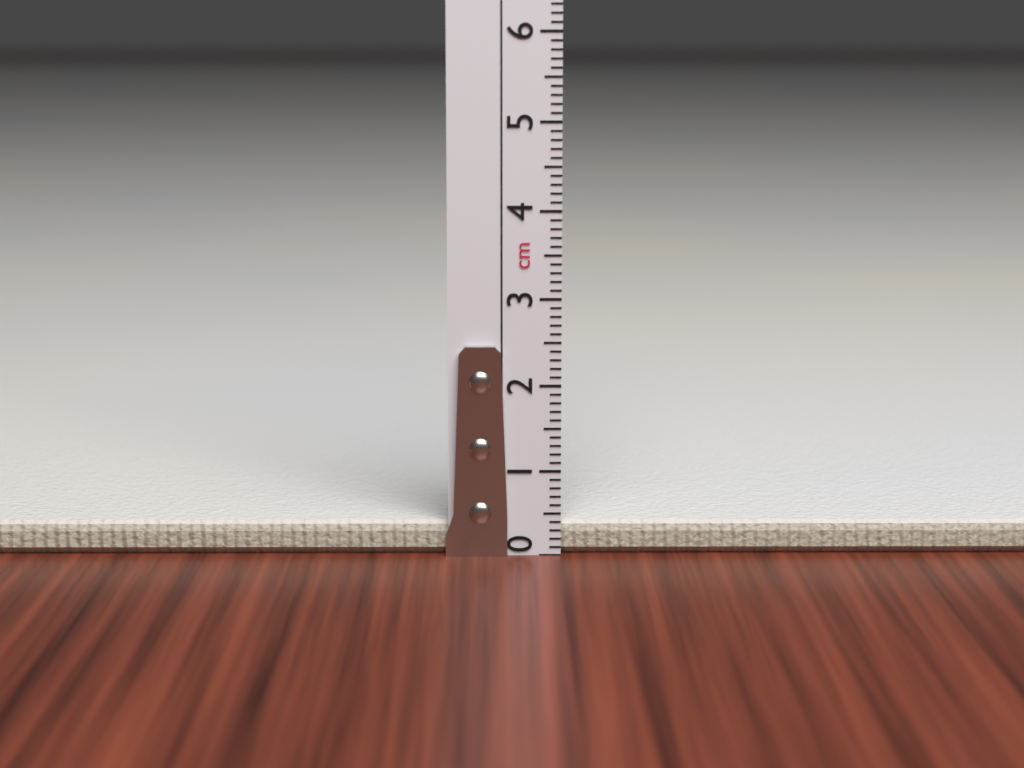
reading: 0.4 cm
